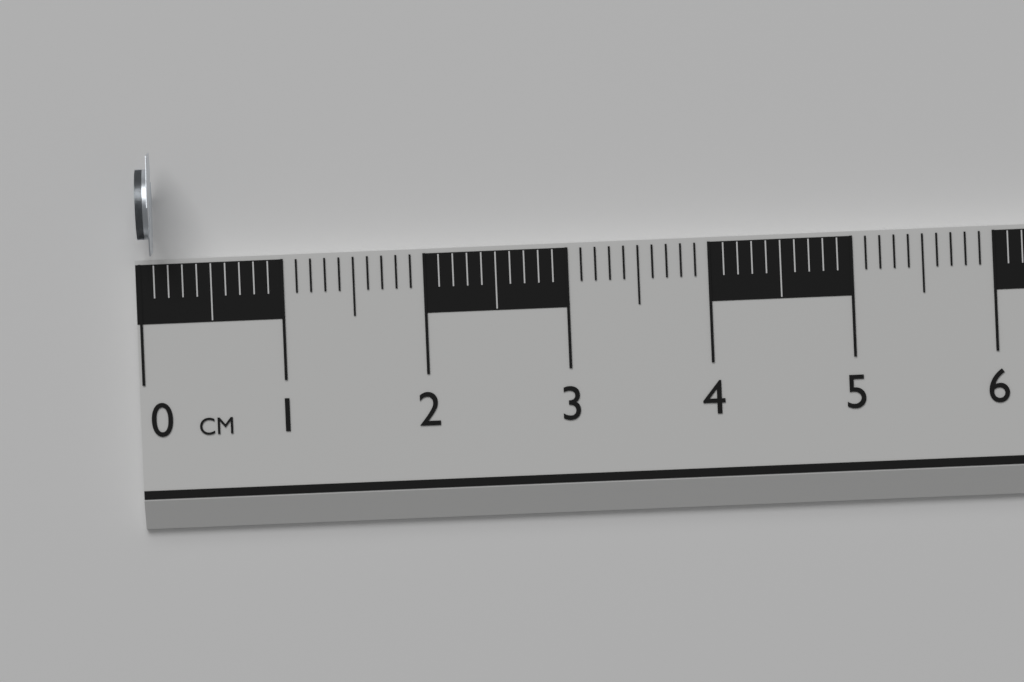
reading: 0.1 cm
